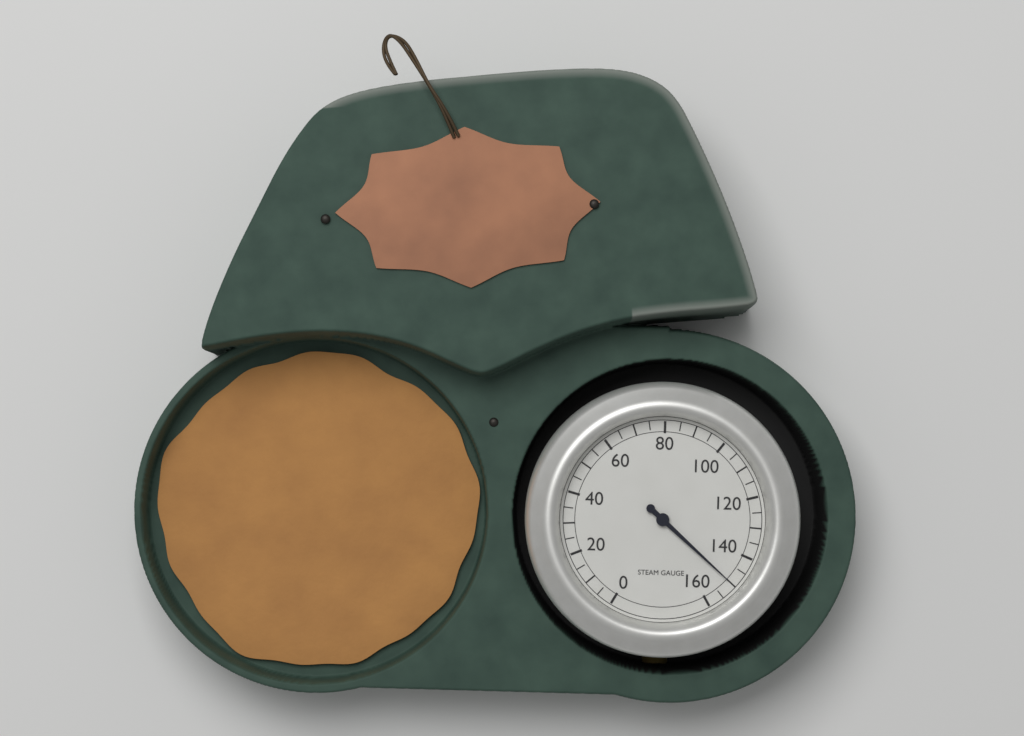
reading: 150 (no unit)
